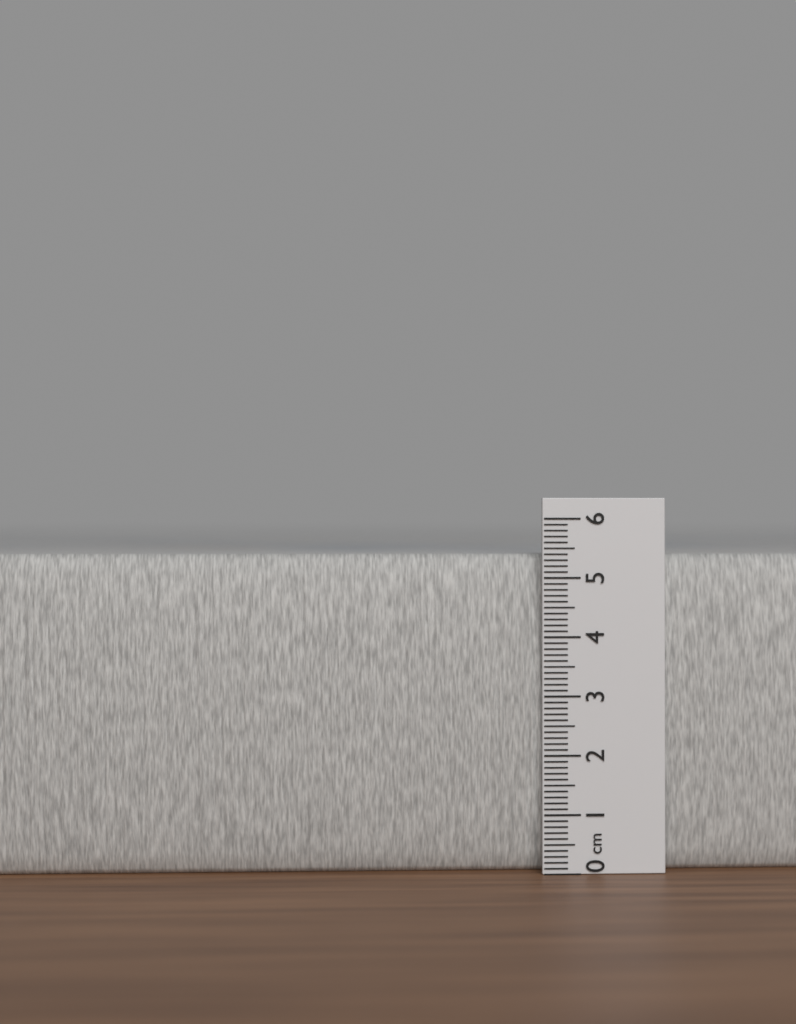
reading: 5.4 cm
